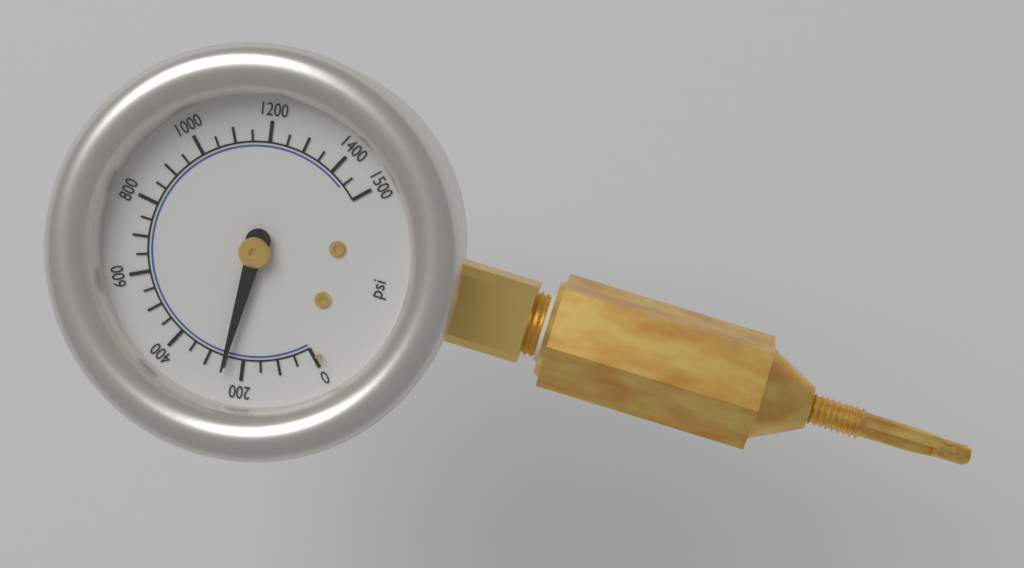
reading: 250 psi
